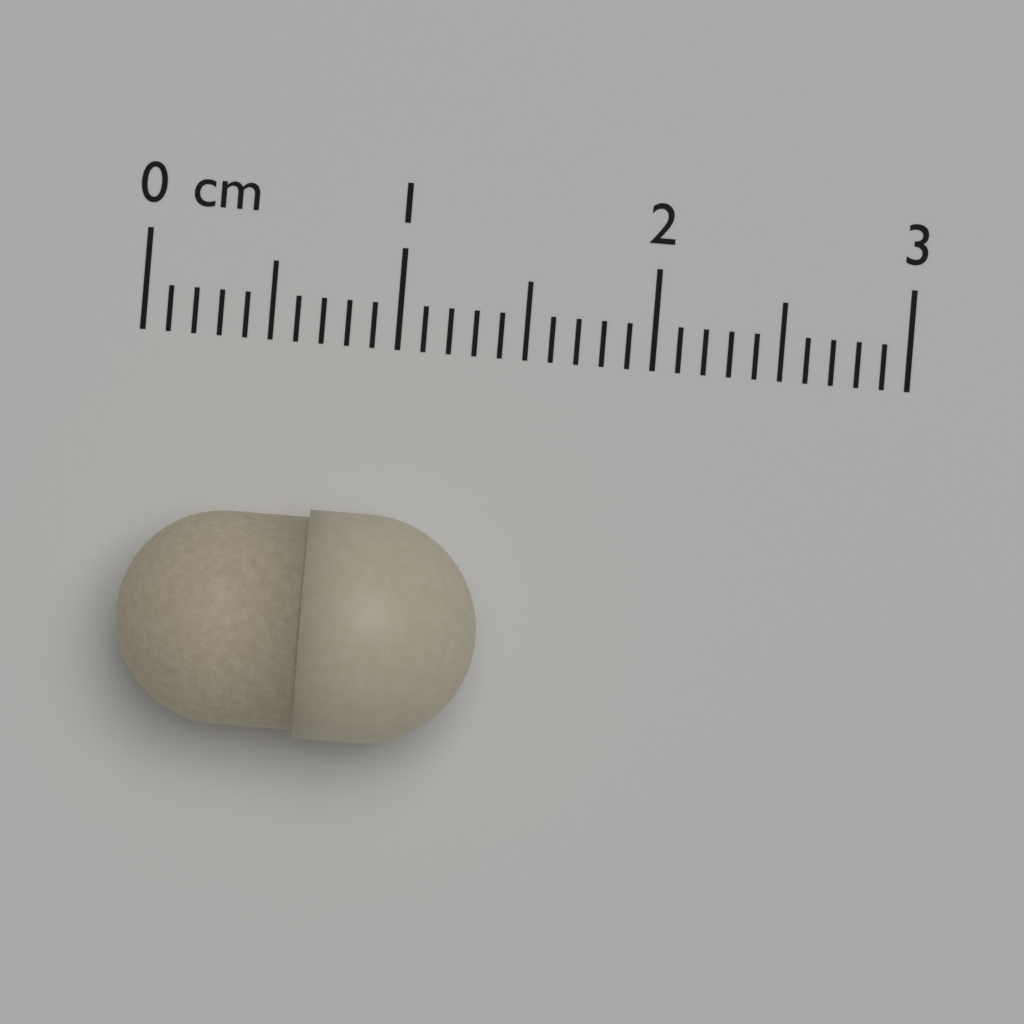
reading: 1.4 cm
